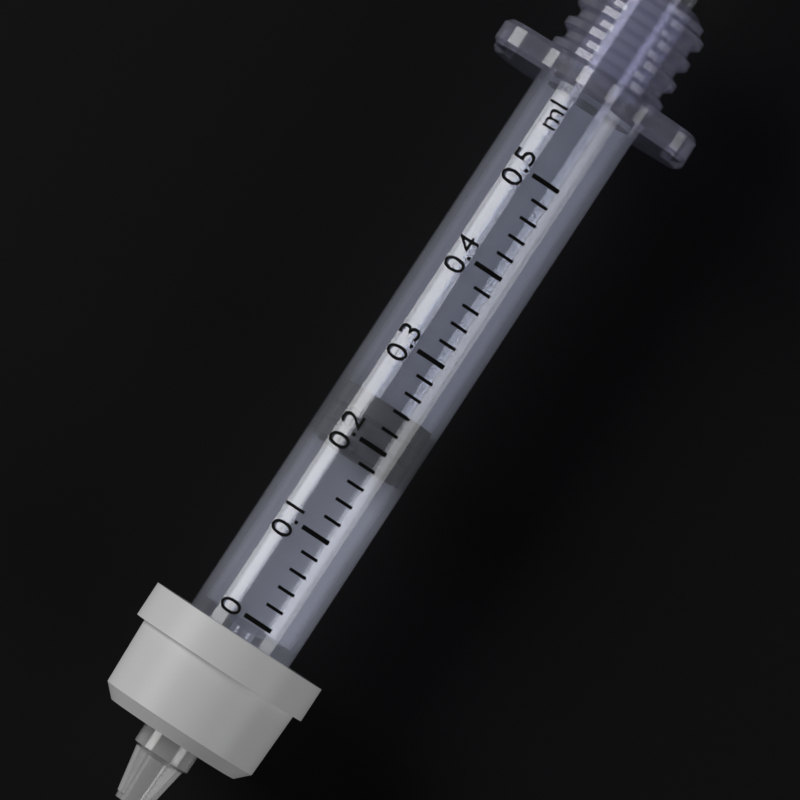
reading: 0.18 ml
